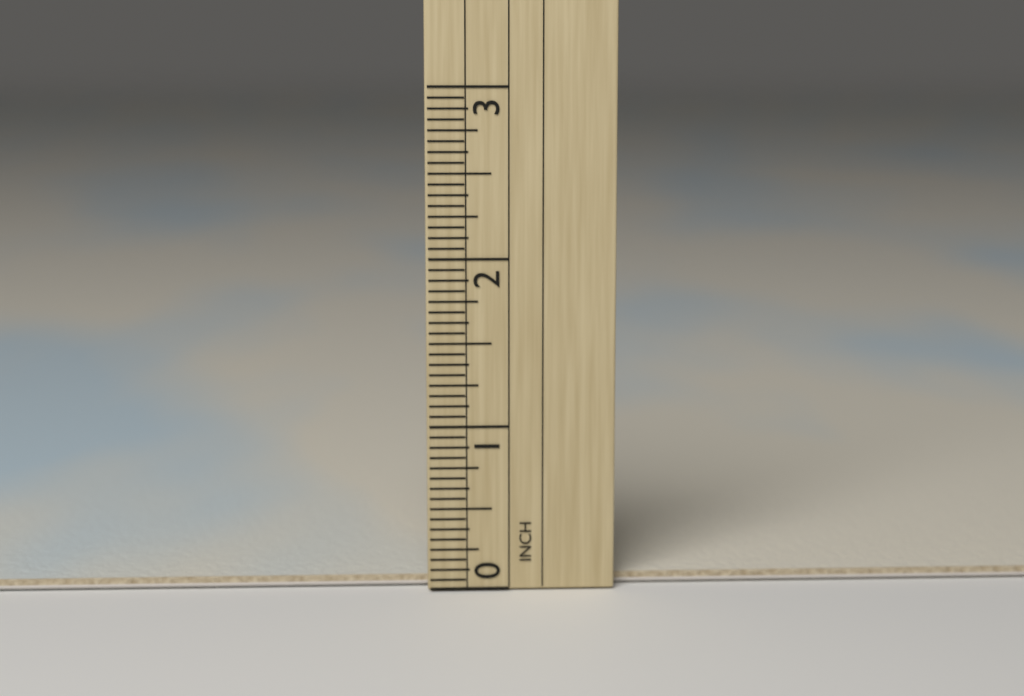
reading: 0.0625 in
